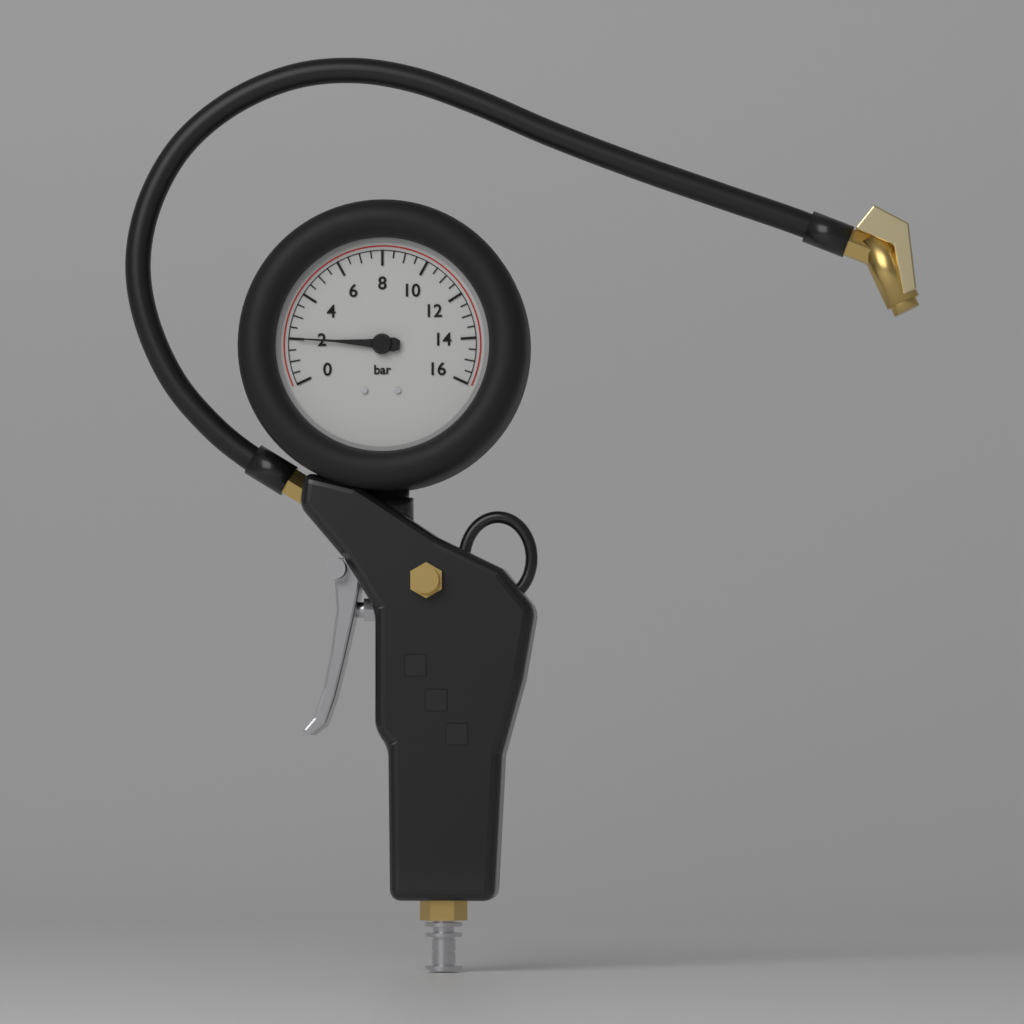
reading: 2.0 bar
